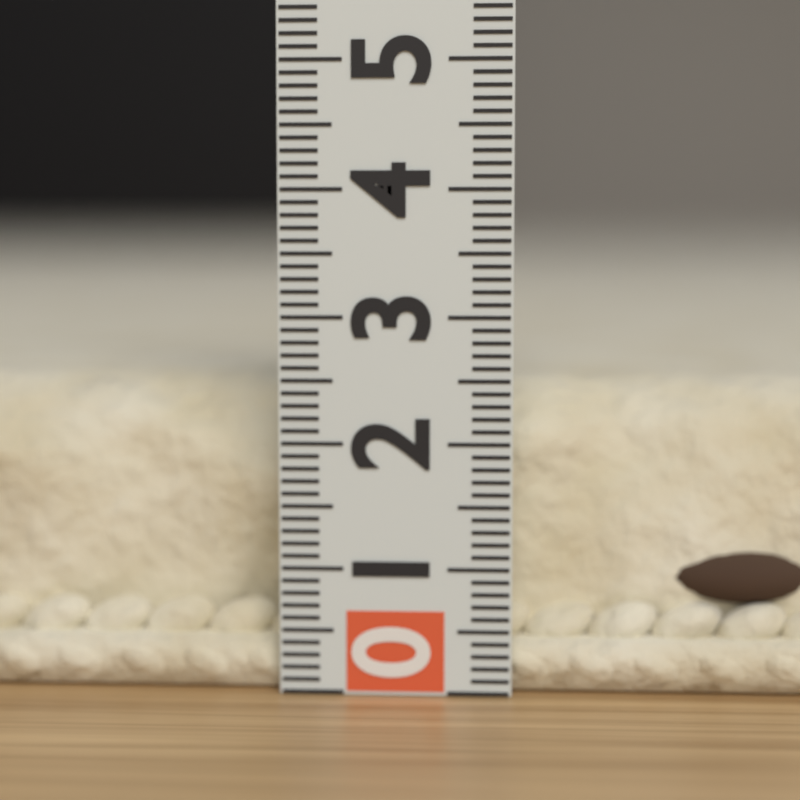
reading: 2.5 (no unit)
